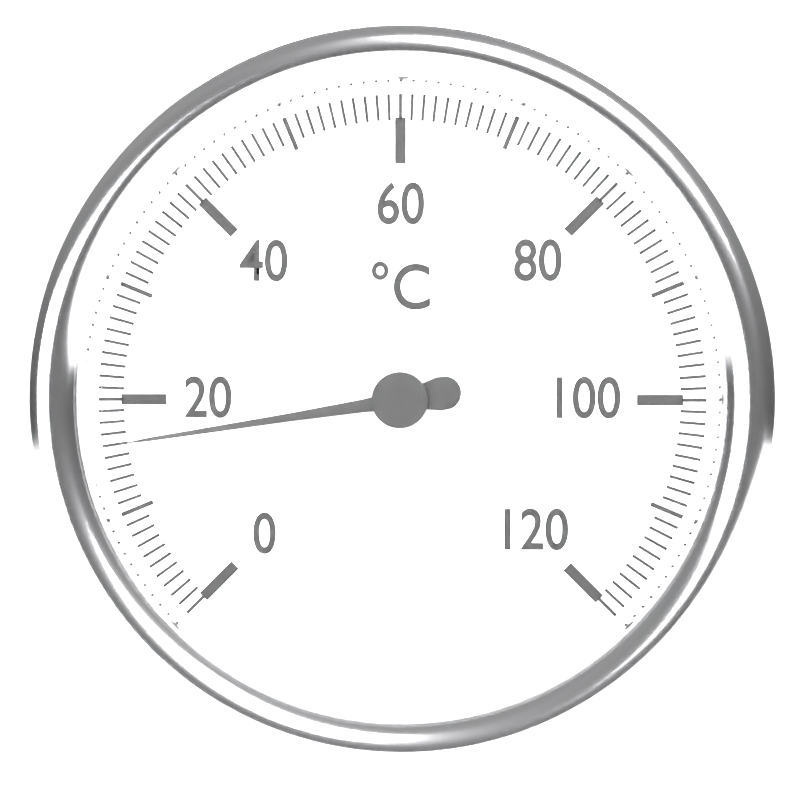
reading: 16 °C
